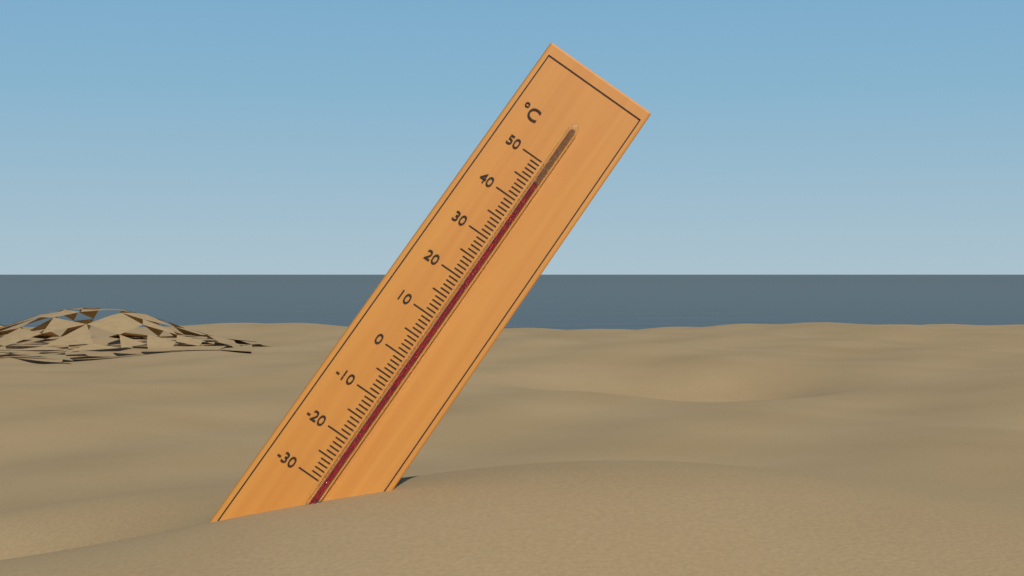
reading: 45 °C
